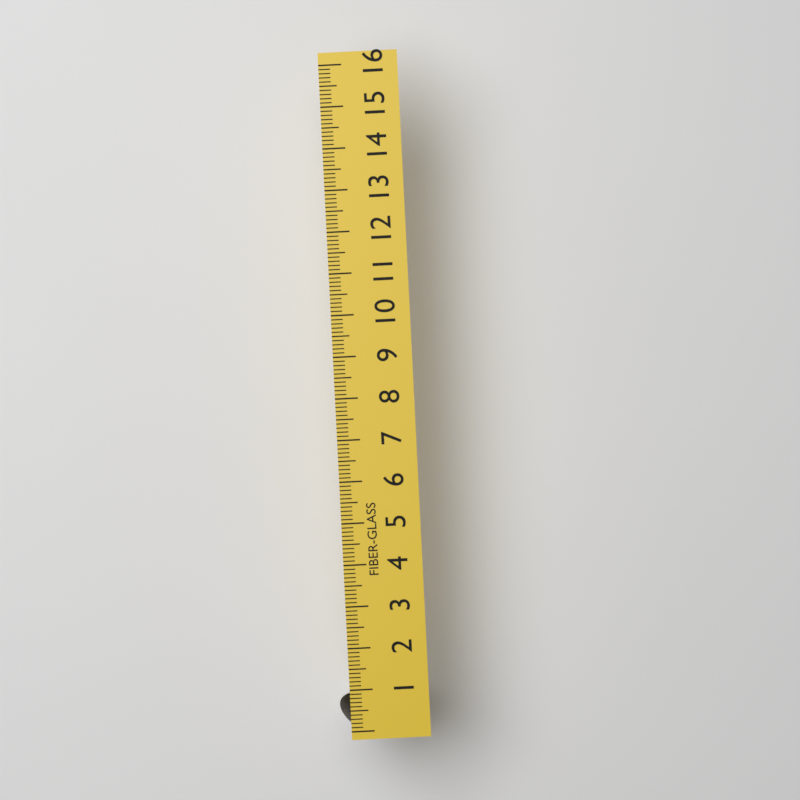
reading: 1.0 (no unit)
